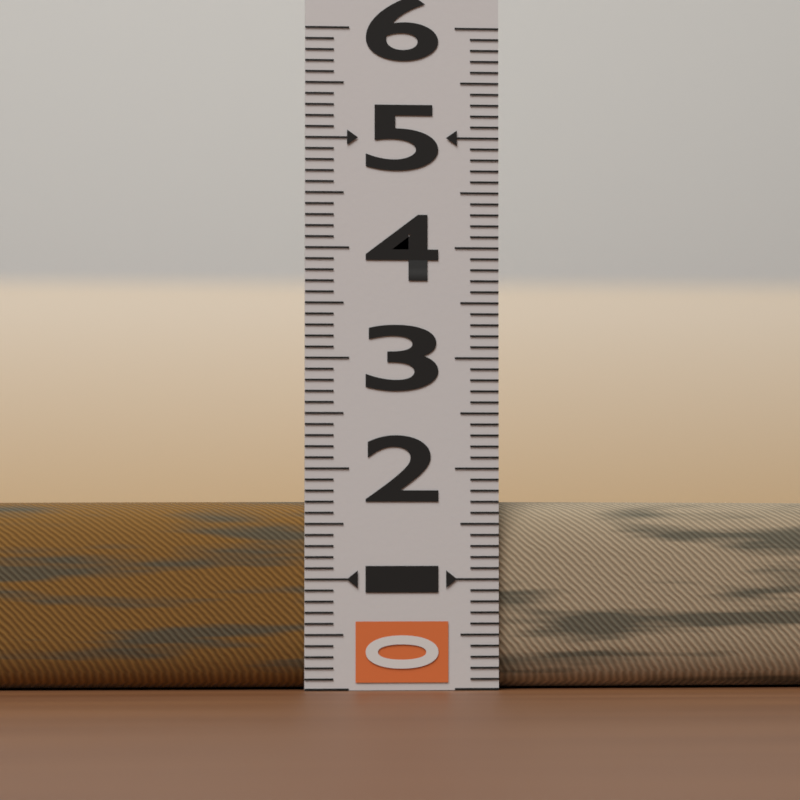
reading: 1.7 (no unit)
